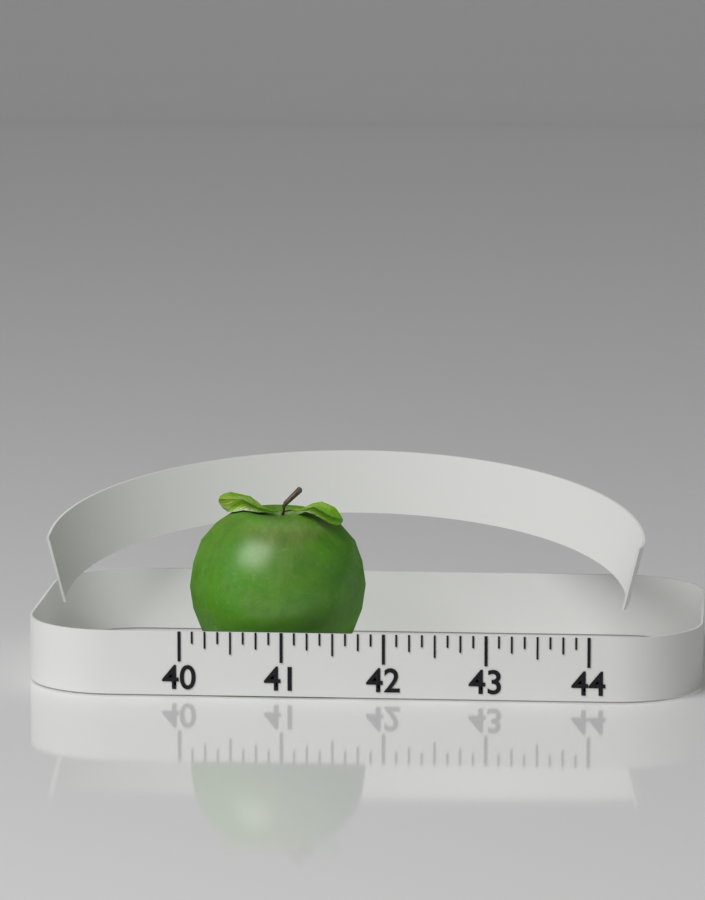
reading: 41.750 (no unit)
